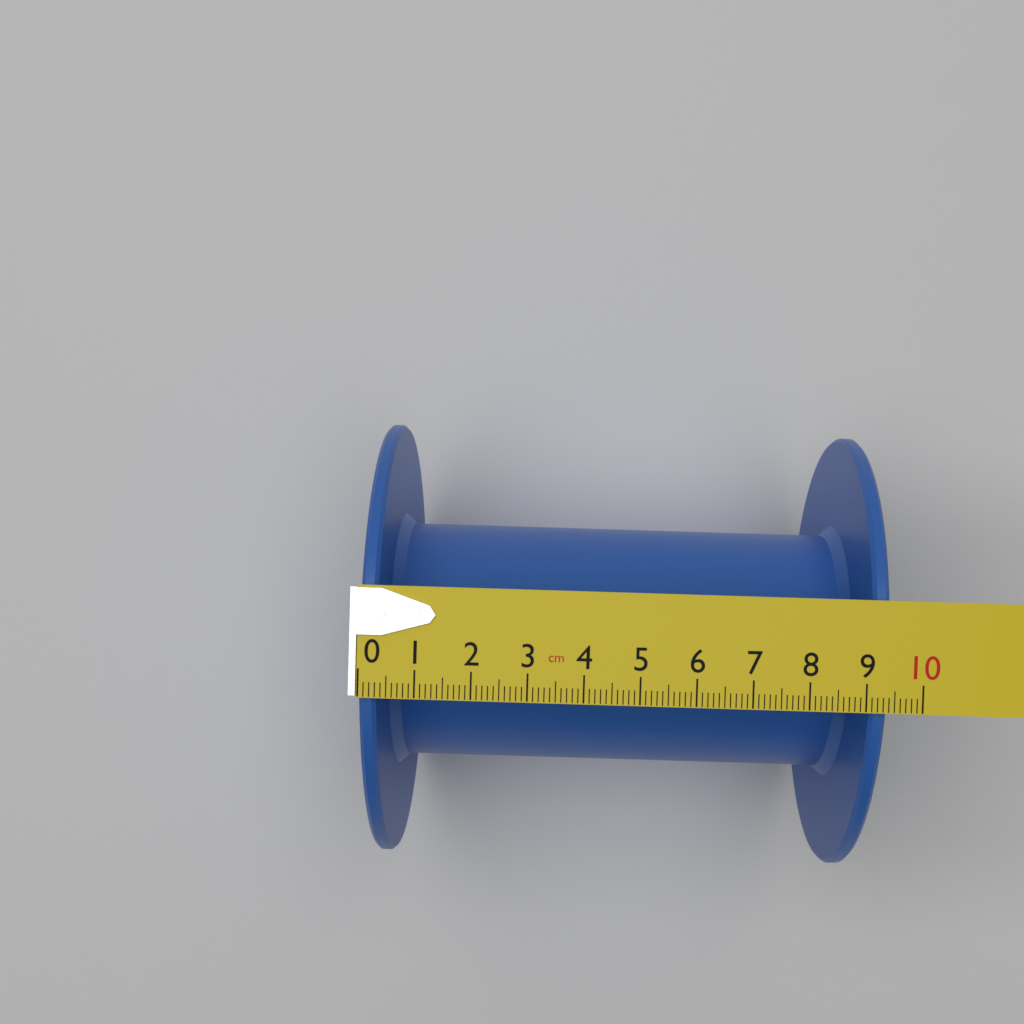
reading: 9.4 cm
